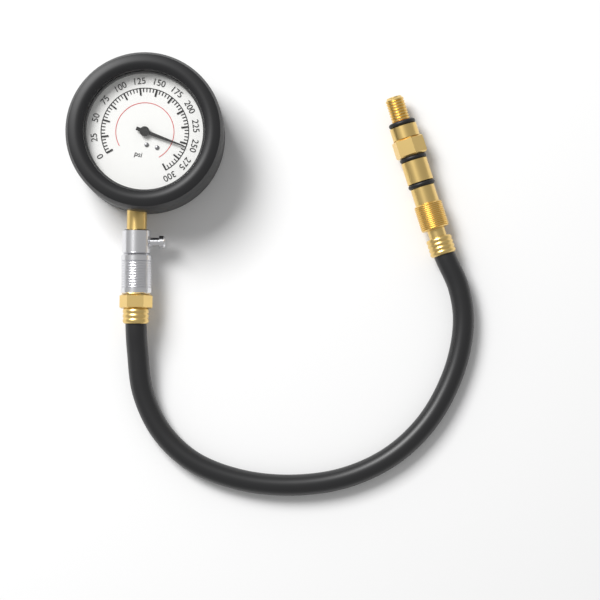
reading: 255 psi
